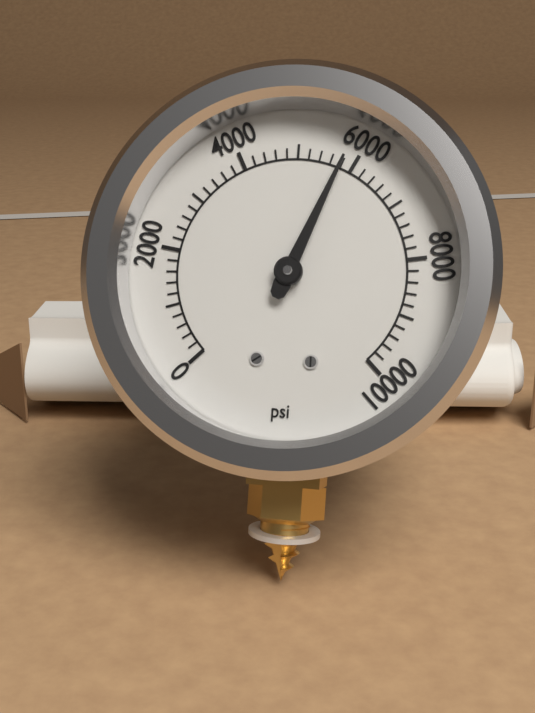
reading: 5800 psi
